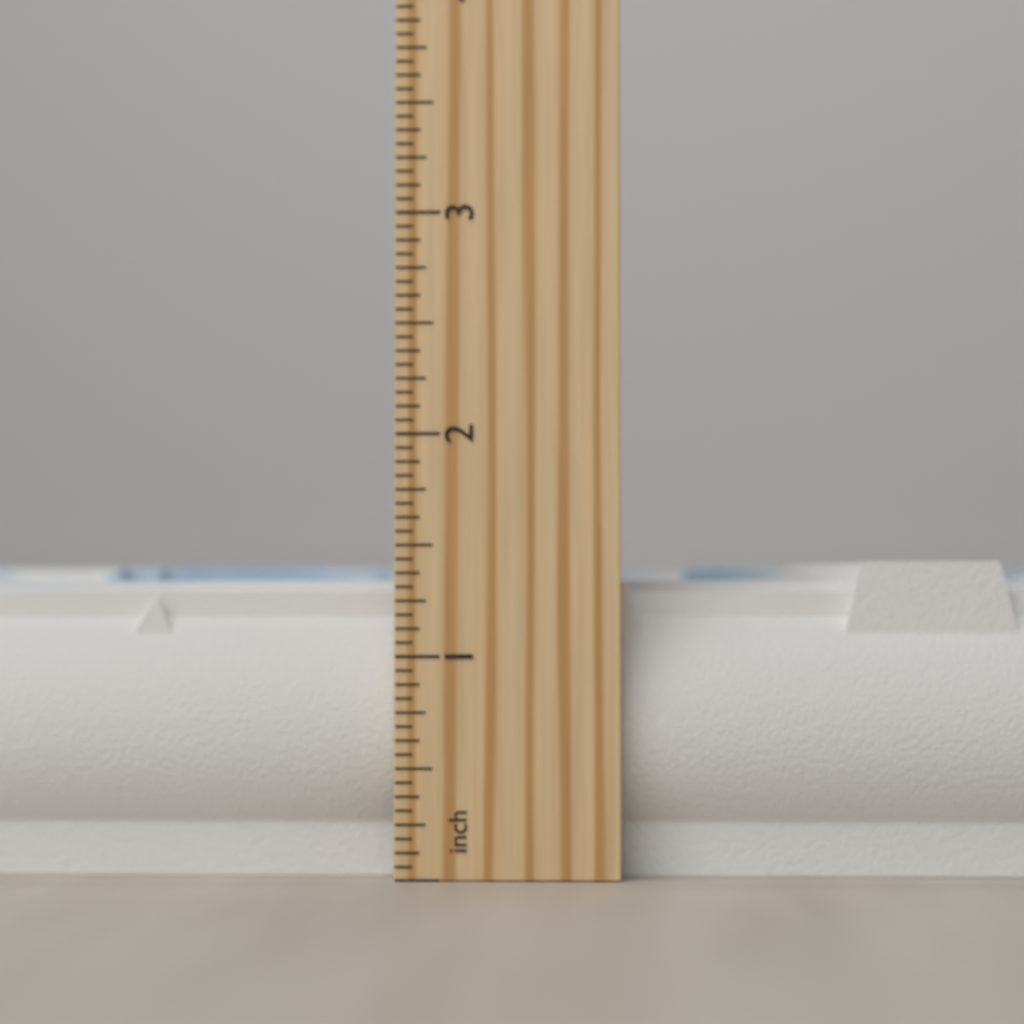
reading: 1.4375 inch
